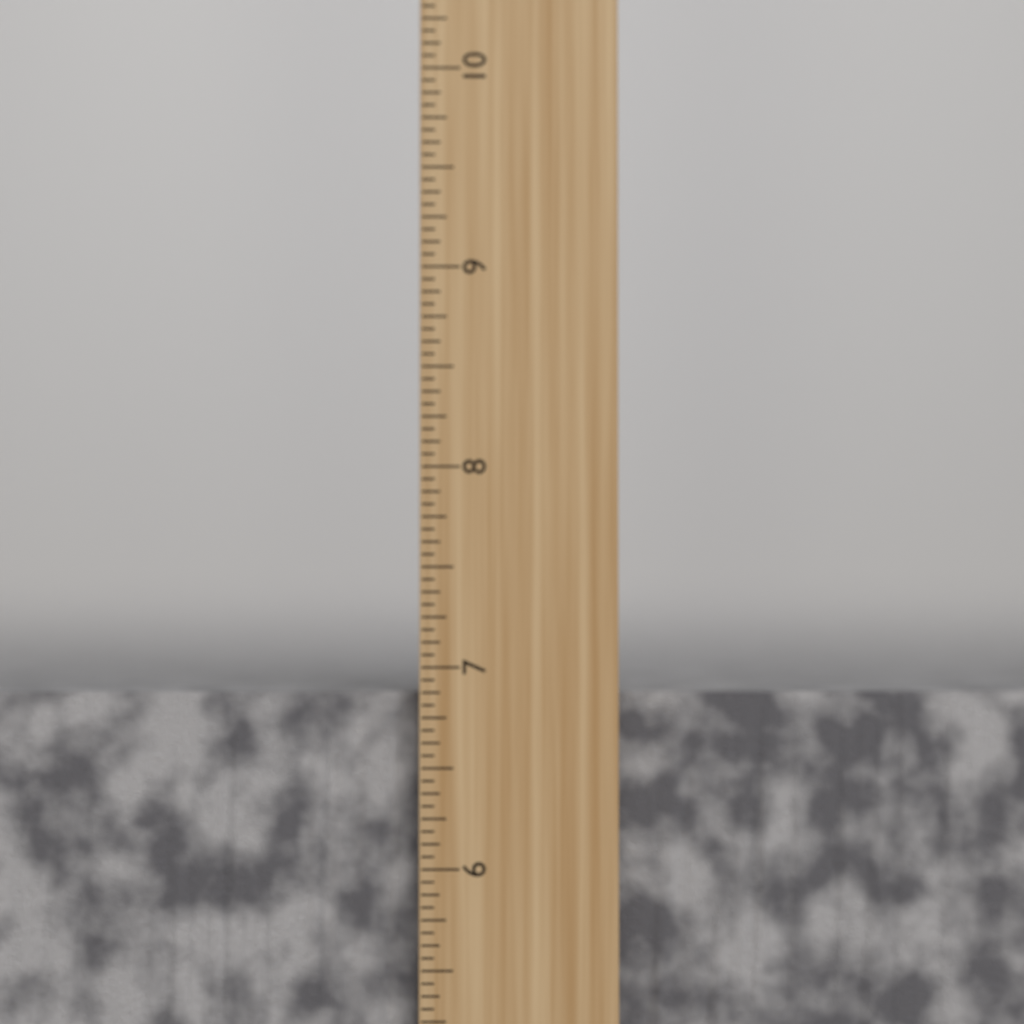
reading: 6.8750 inch
